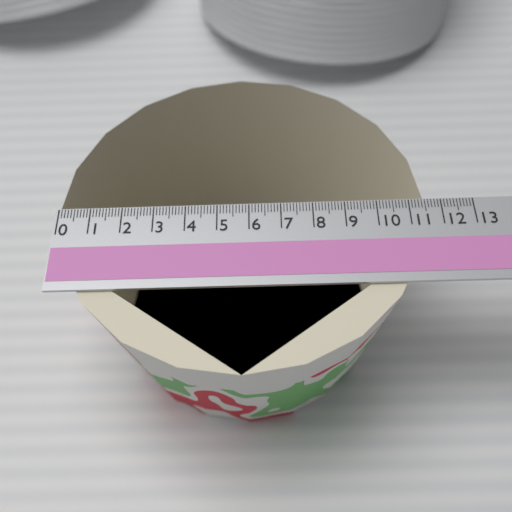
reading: 11.5 (no unit)
